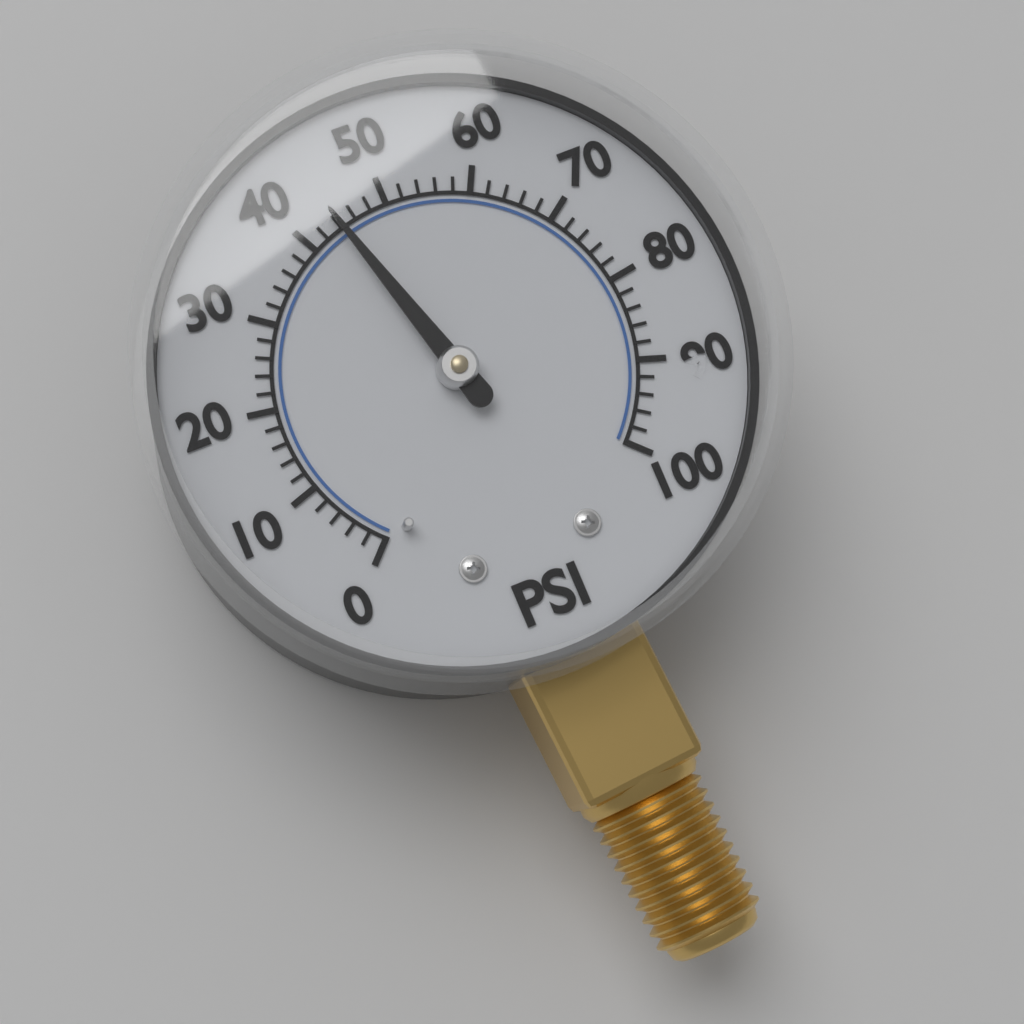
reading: 44 psi
